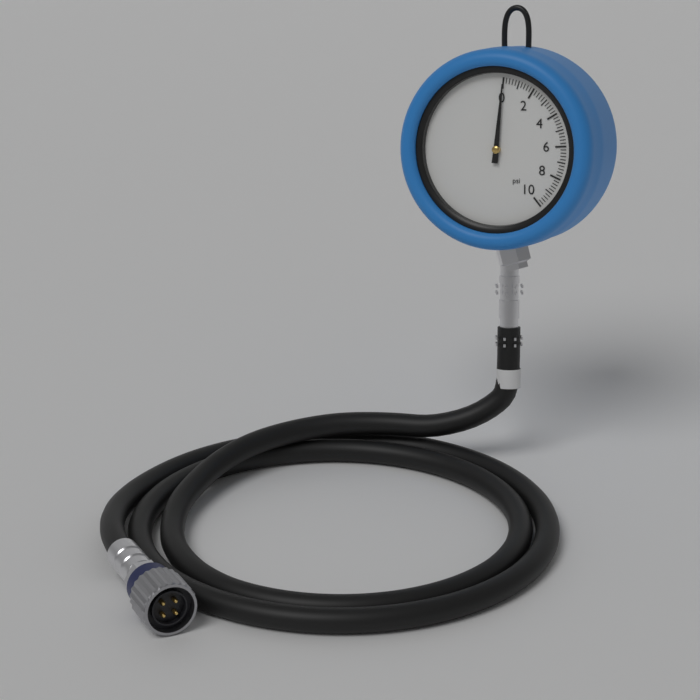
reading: 0.0 psi
